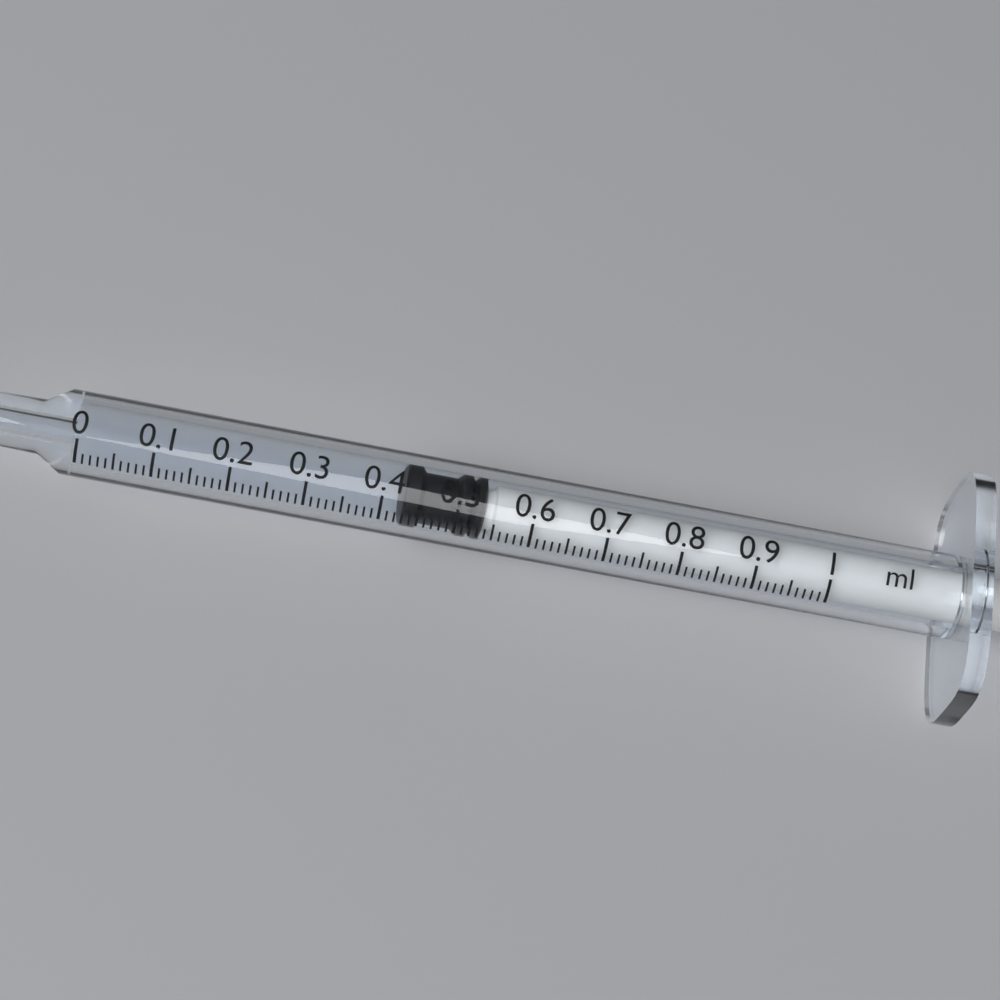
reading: 0.43 ml
